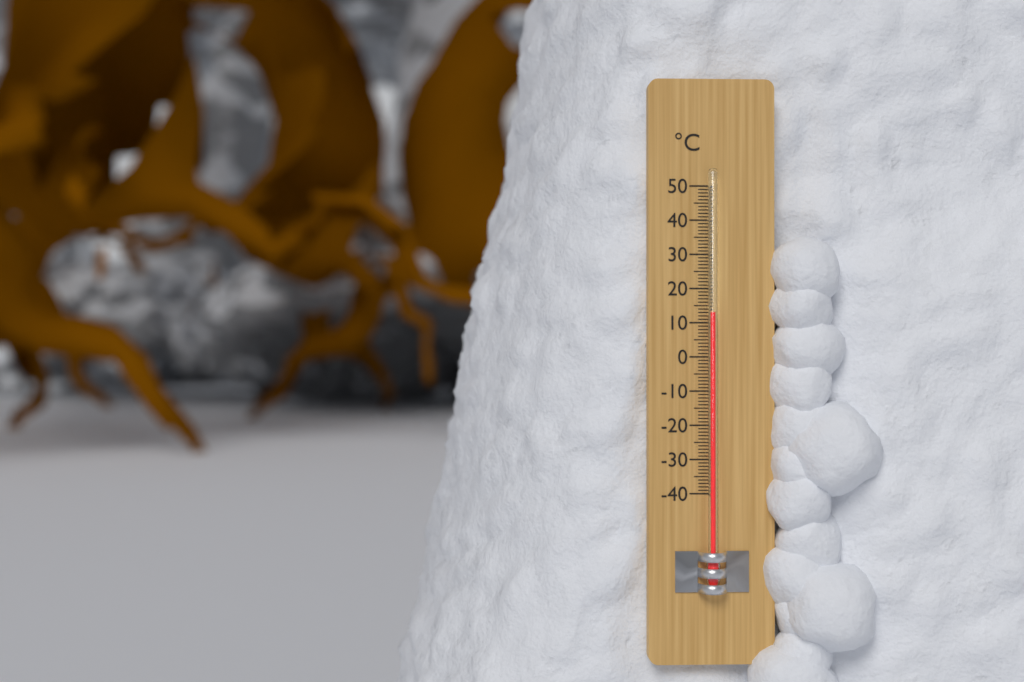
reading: 13 °C
